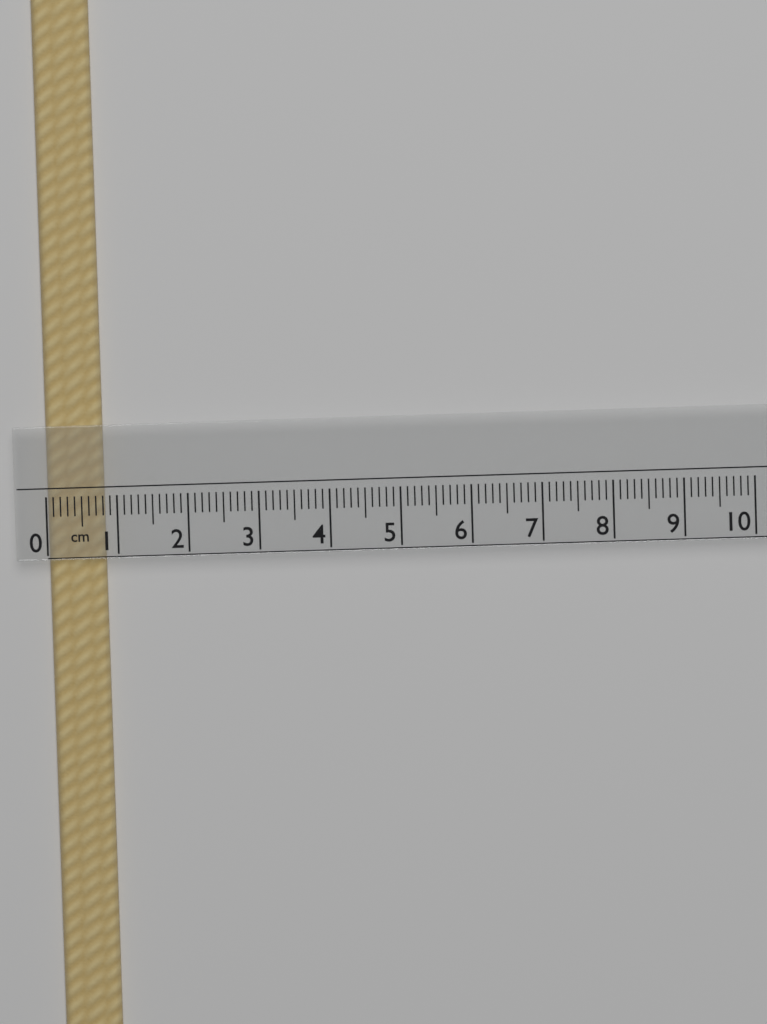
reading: 0.8 cm
